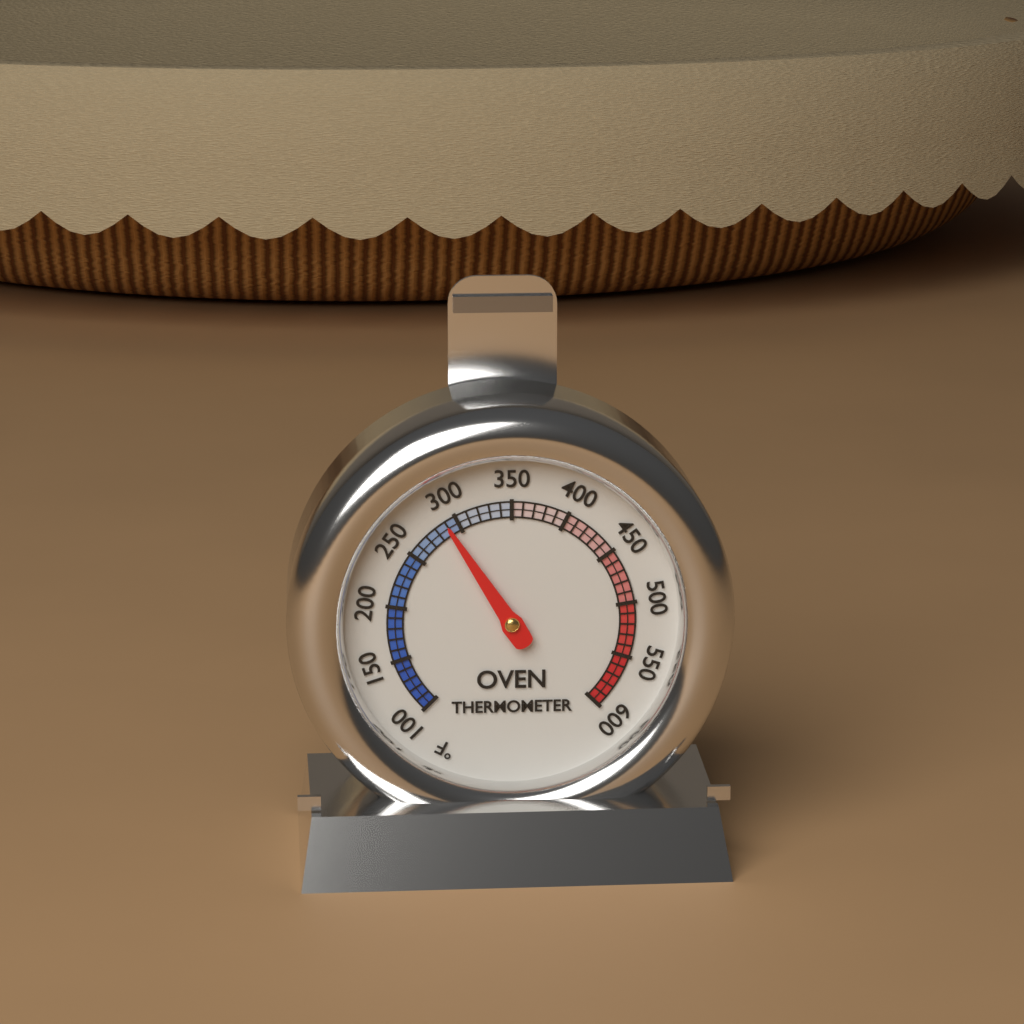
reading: 290 °F
